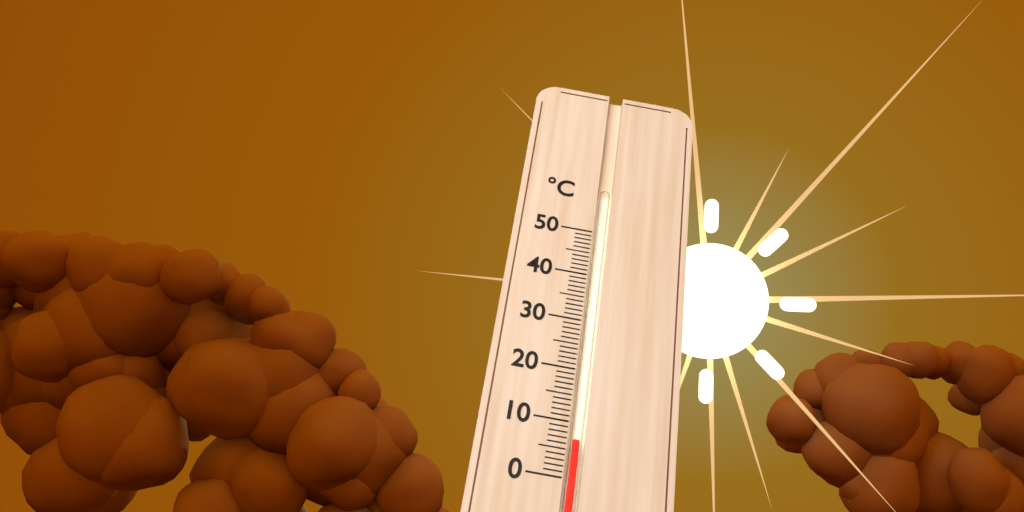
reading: 7 °C
